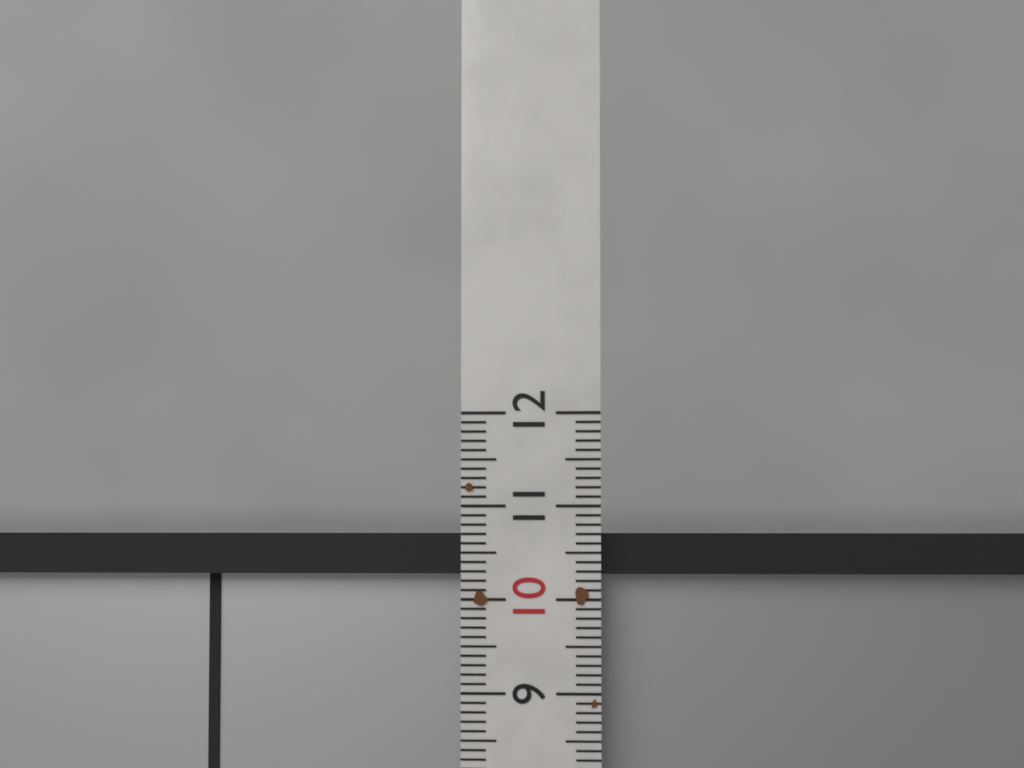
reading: 10.7 (no unit)
